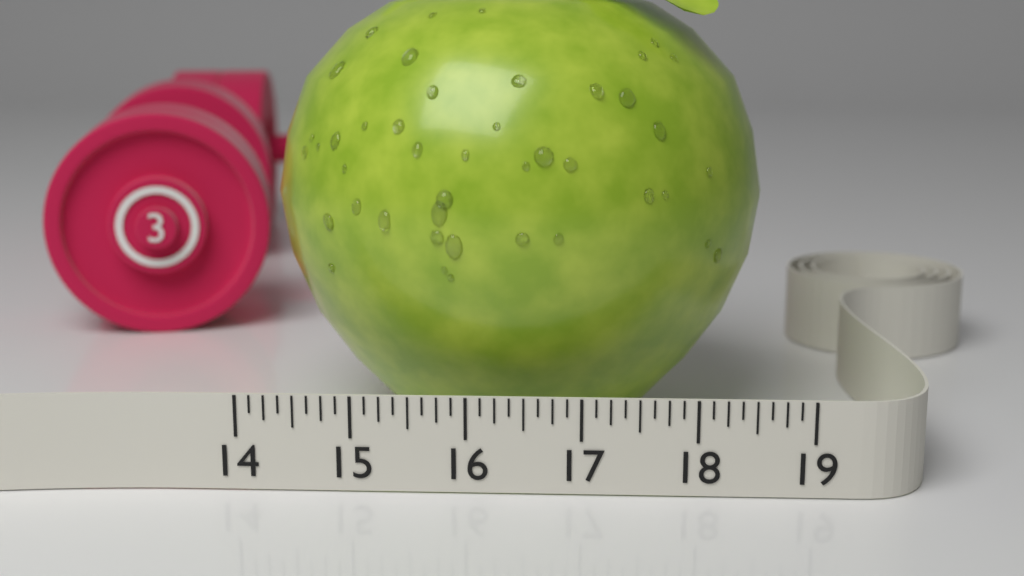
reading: 18.750 (no unit)
